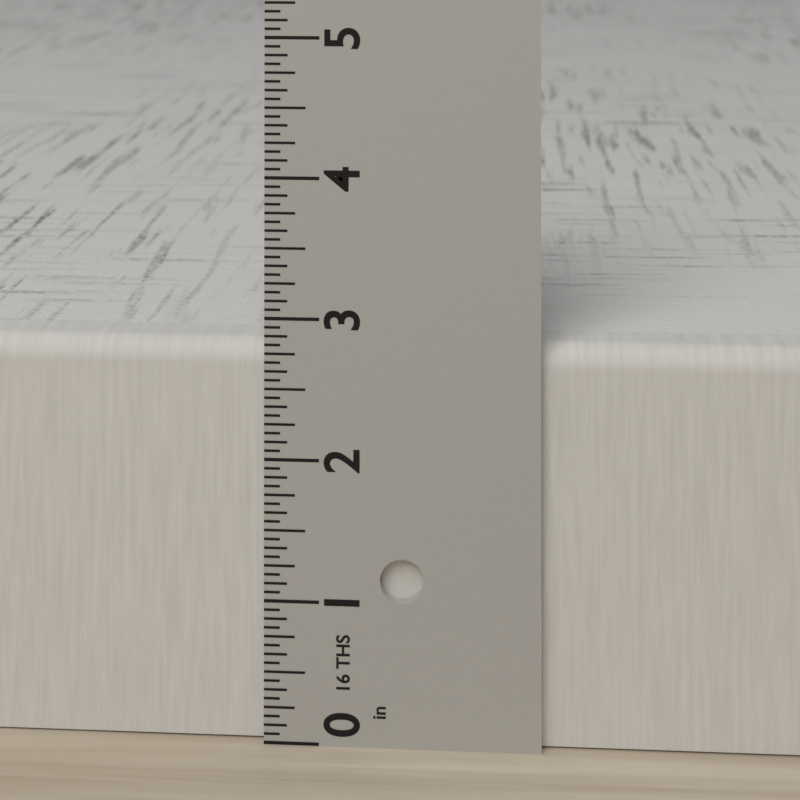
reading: 2.8125 in
